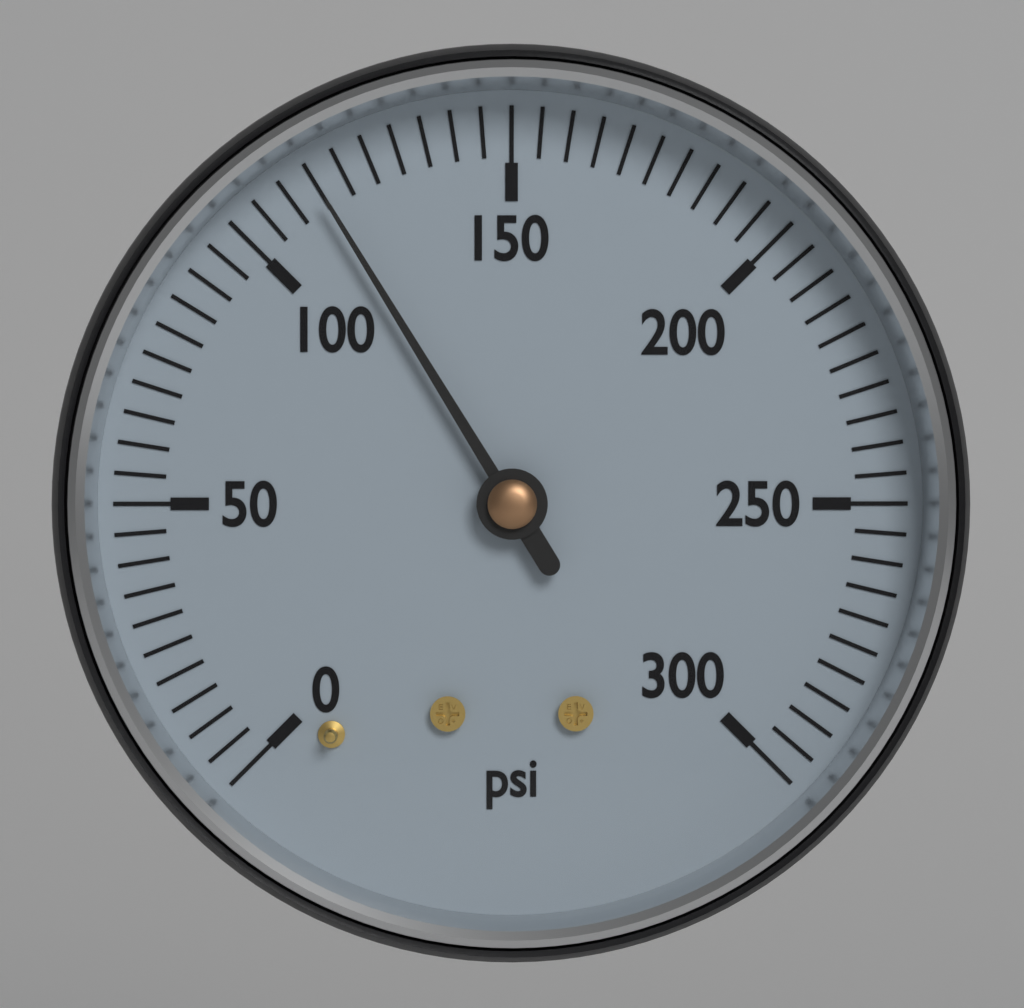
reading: 115 psi
